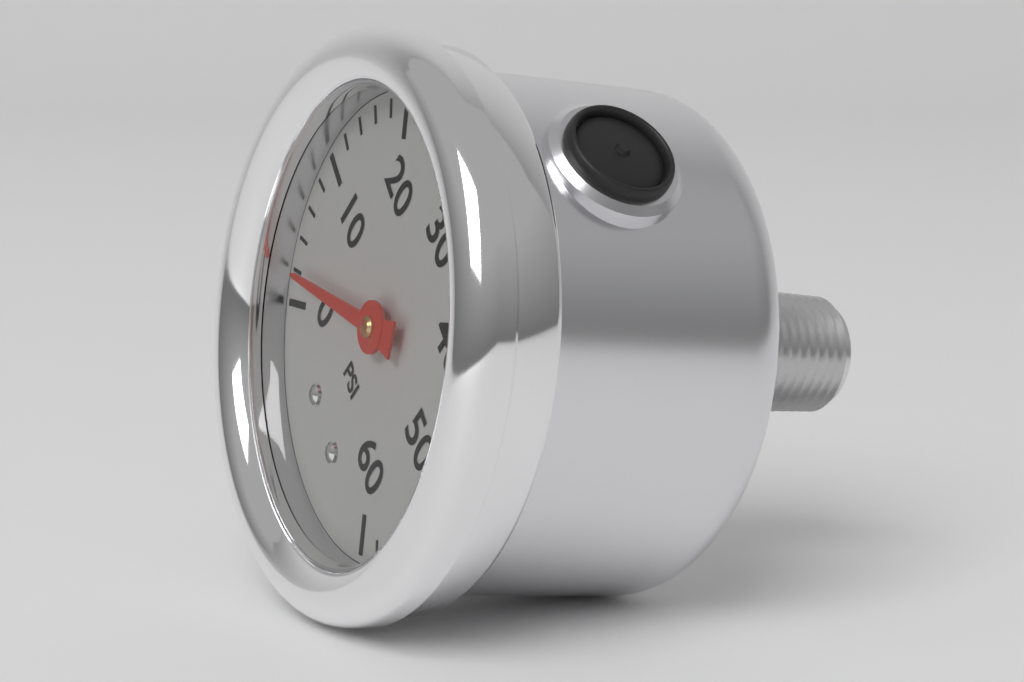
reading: 2 psi
